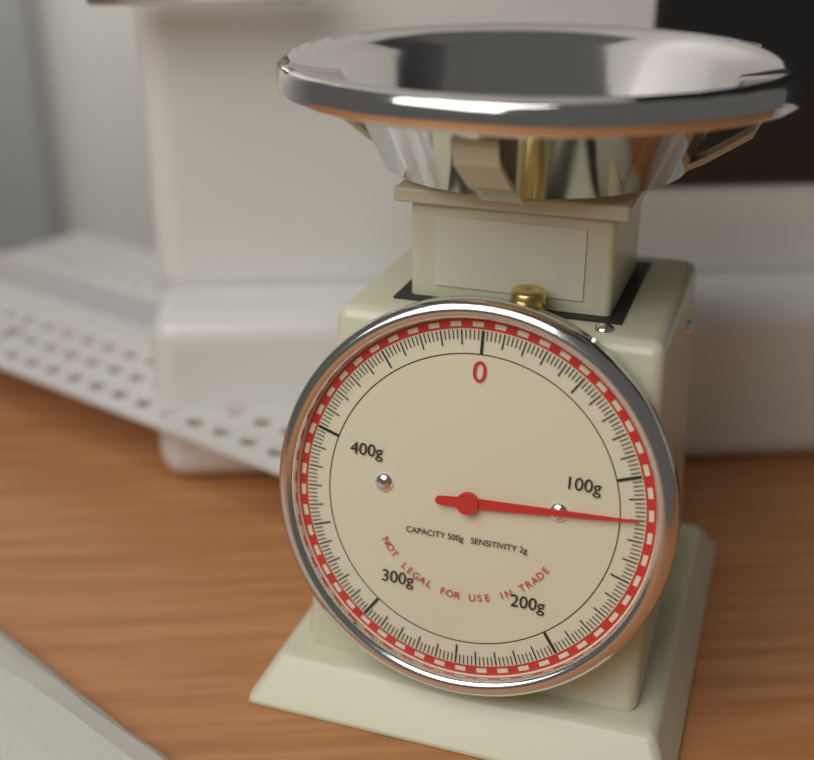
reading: 120 g
